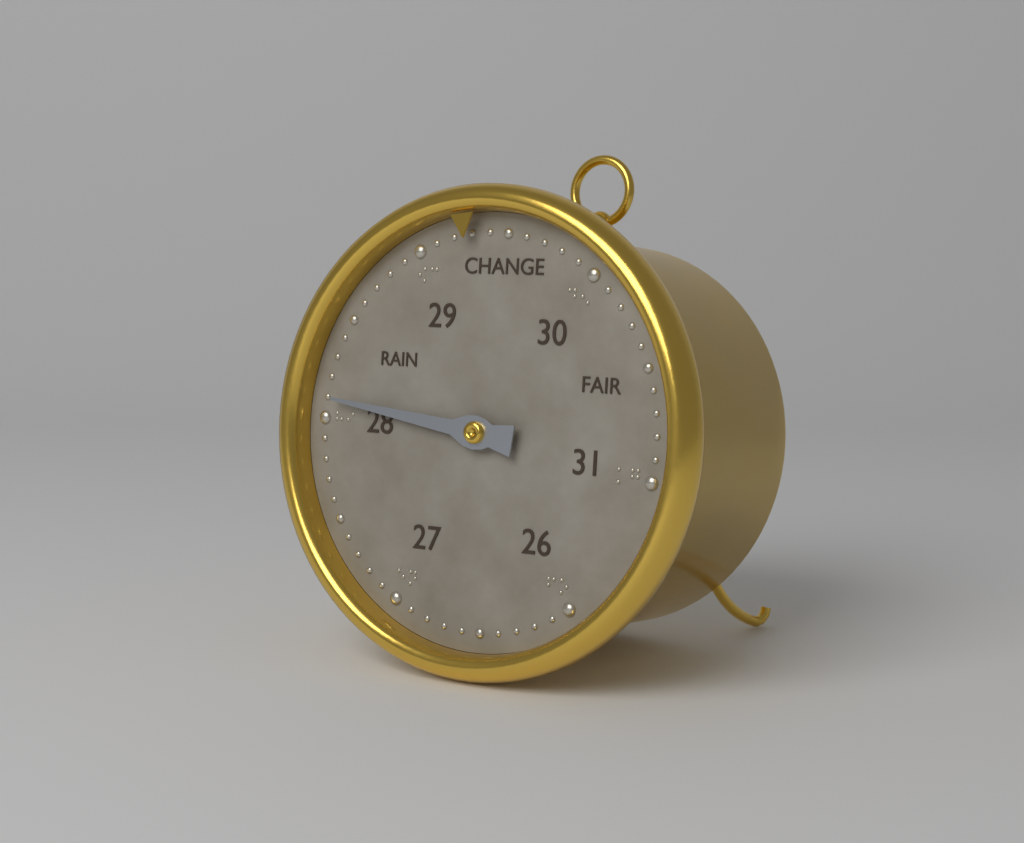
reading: 28.1 (no unit)
